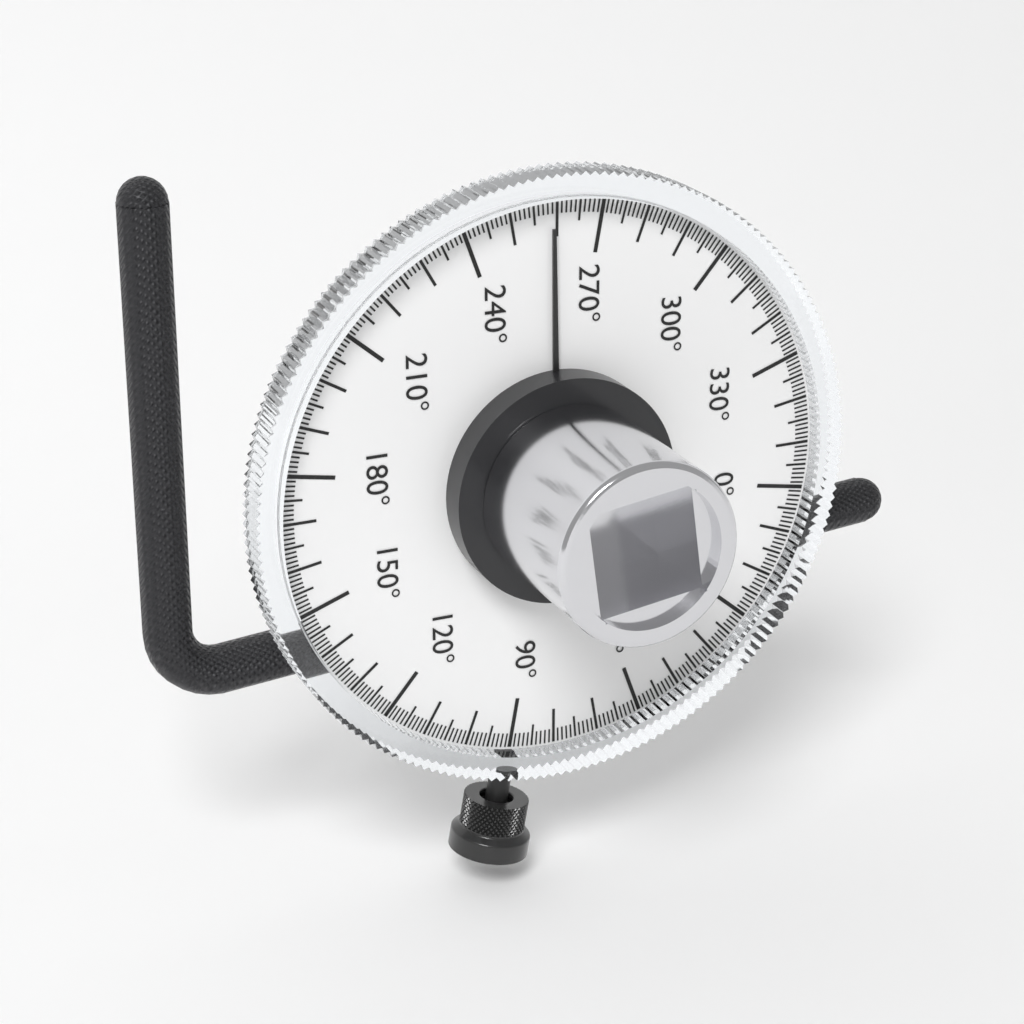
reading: 259 °
